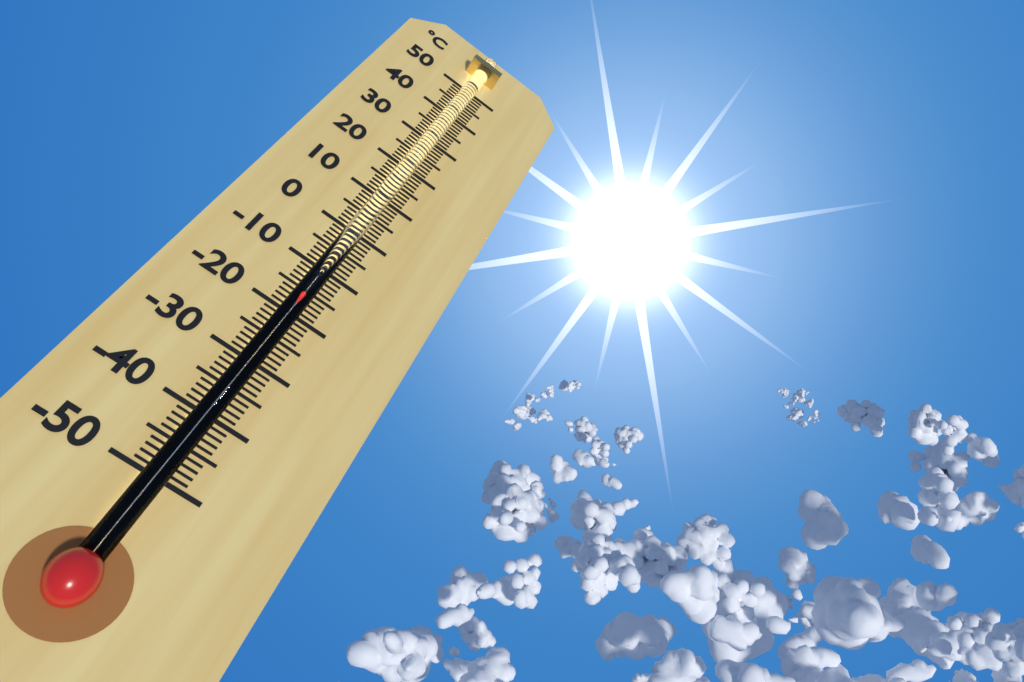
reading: -17 °C
